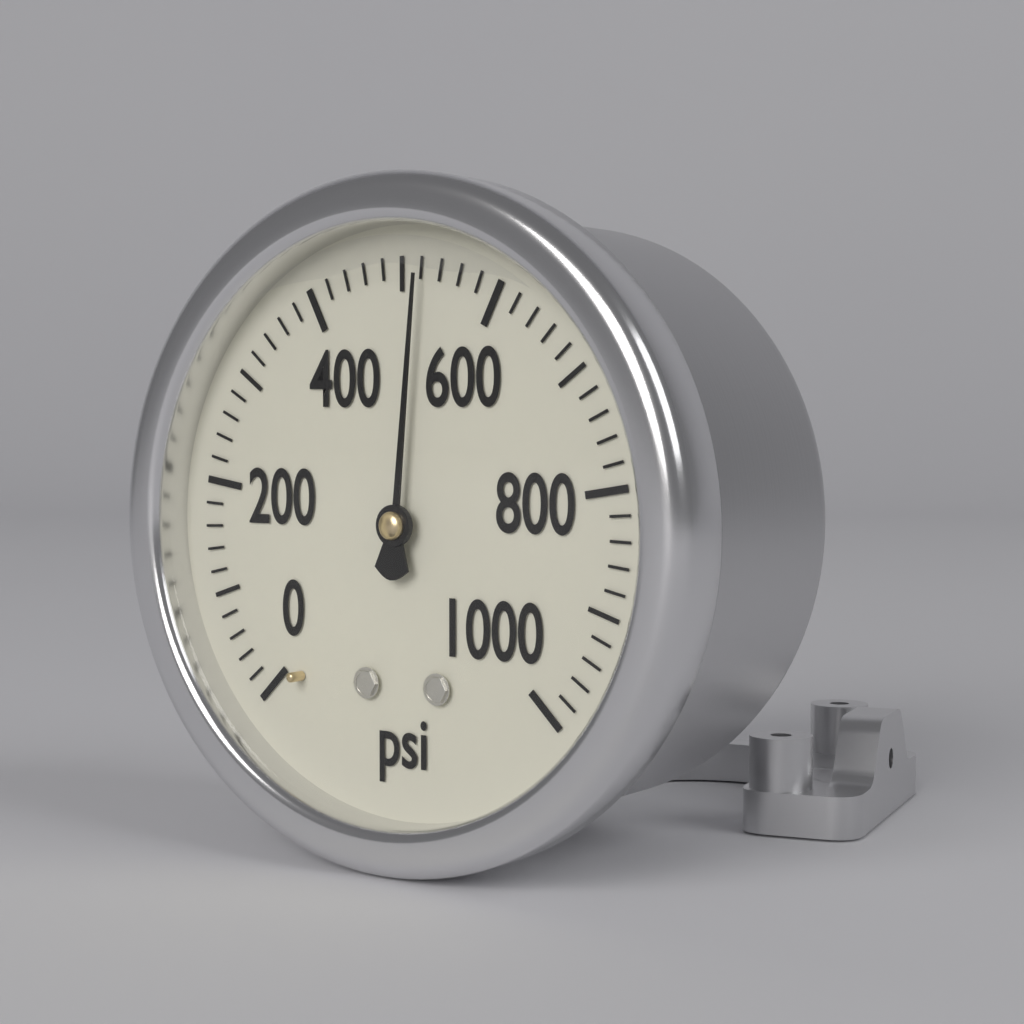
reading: 520 psi
